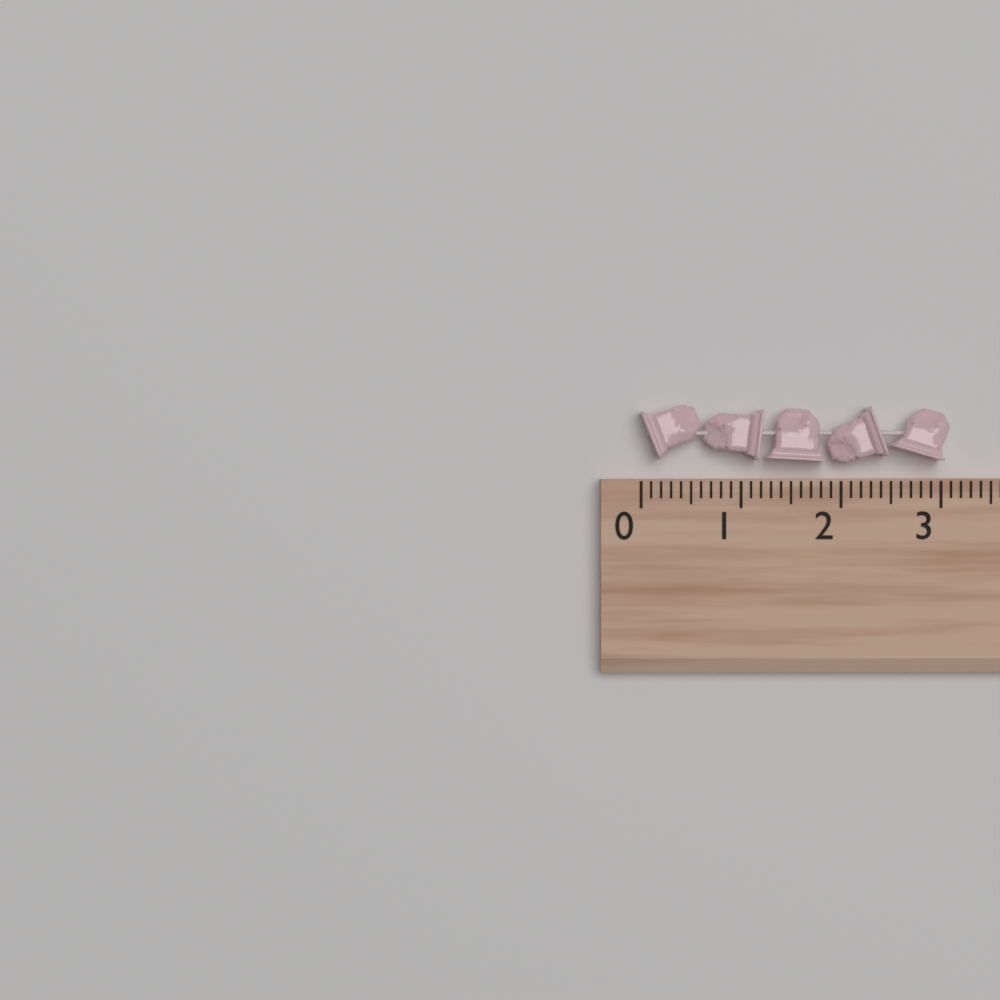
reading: 3.1 (no unit)
